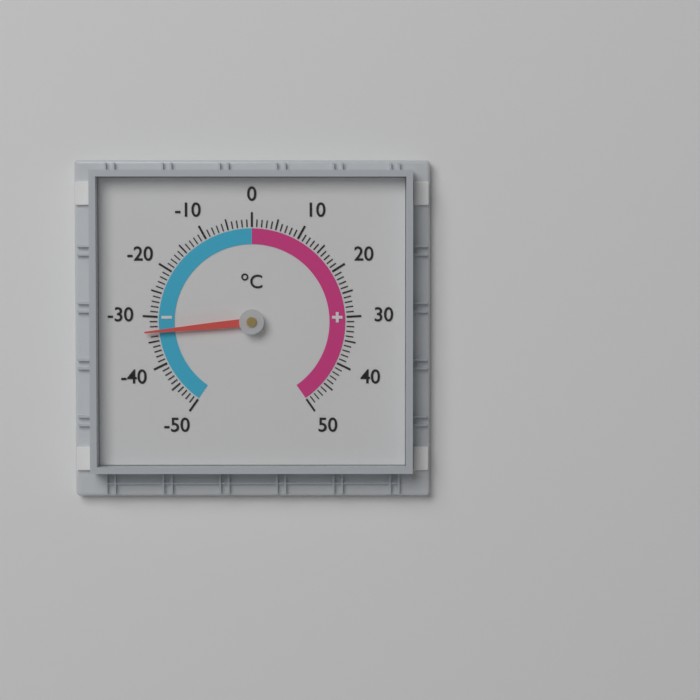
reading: -33 °C
